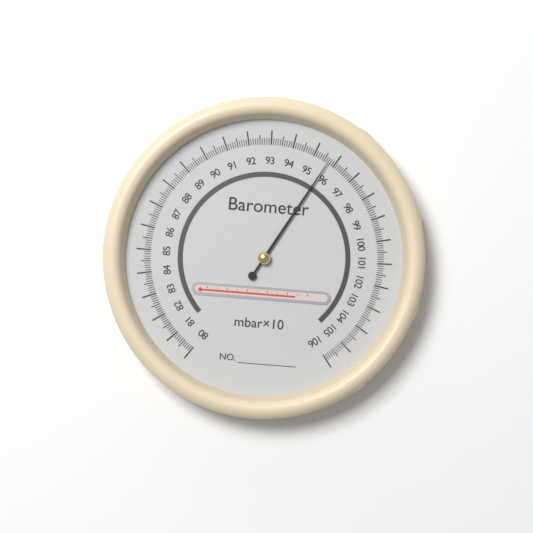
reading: 95.7 mbar×10
